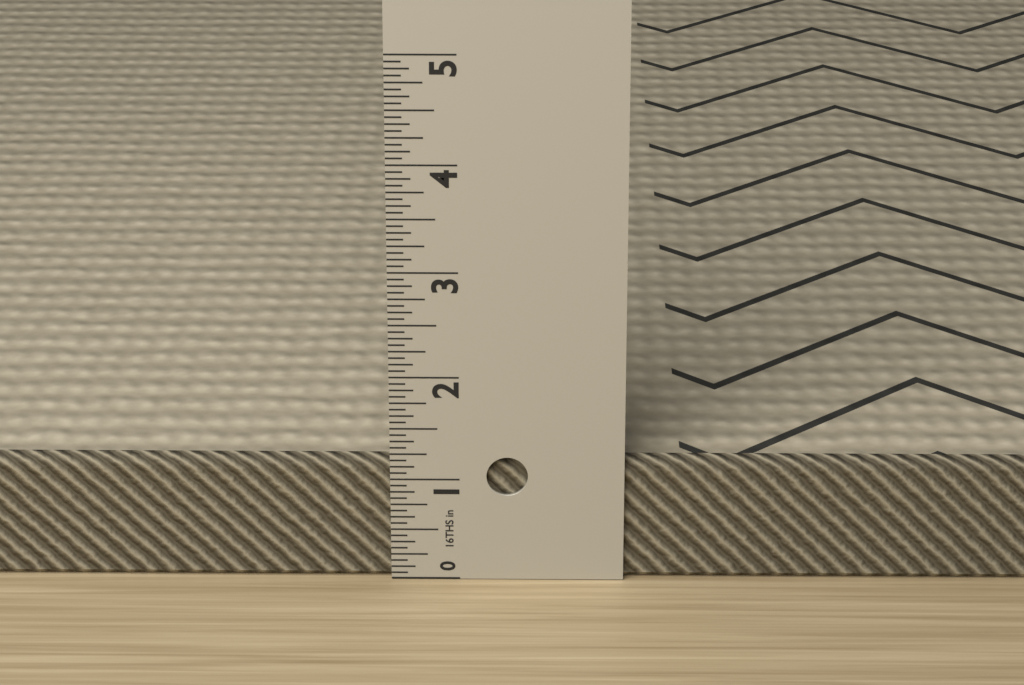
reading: 1.1875 in
